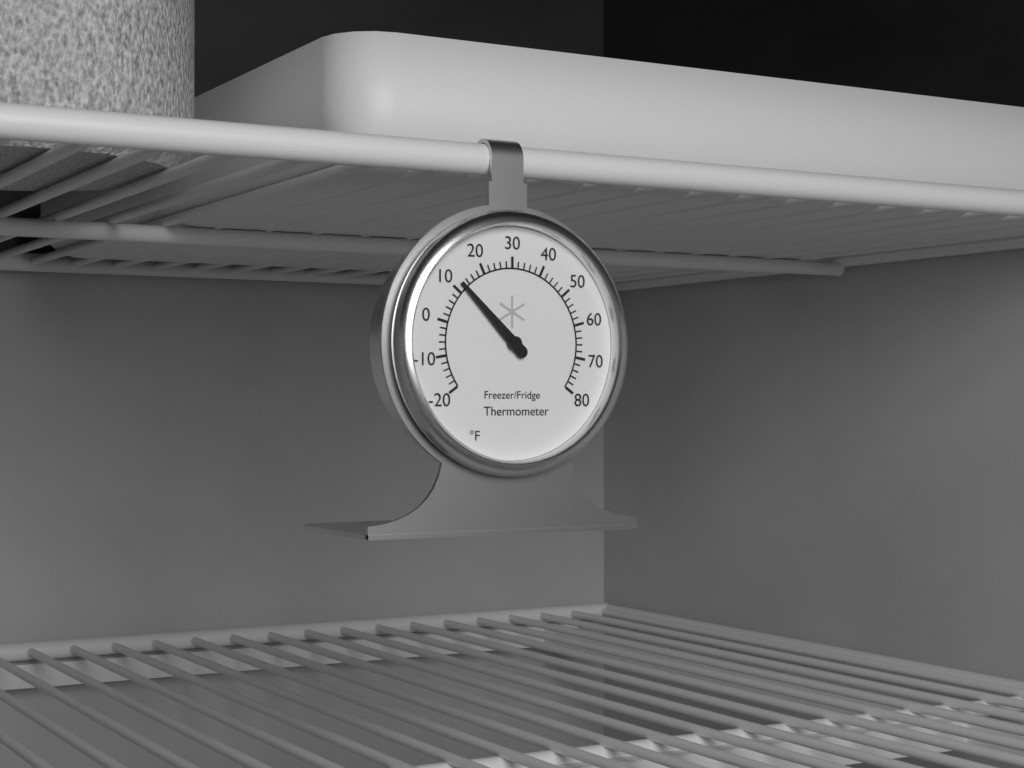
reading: 12 °F
